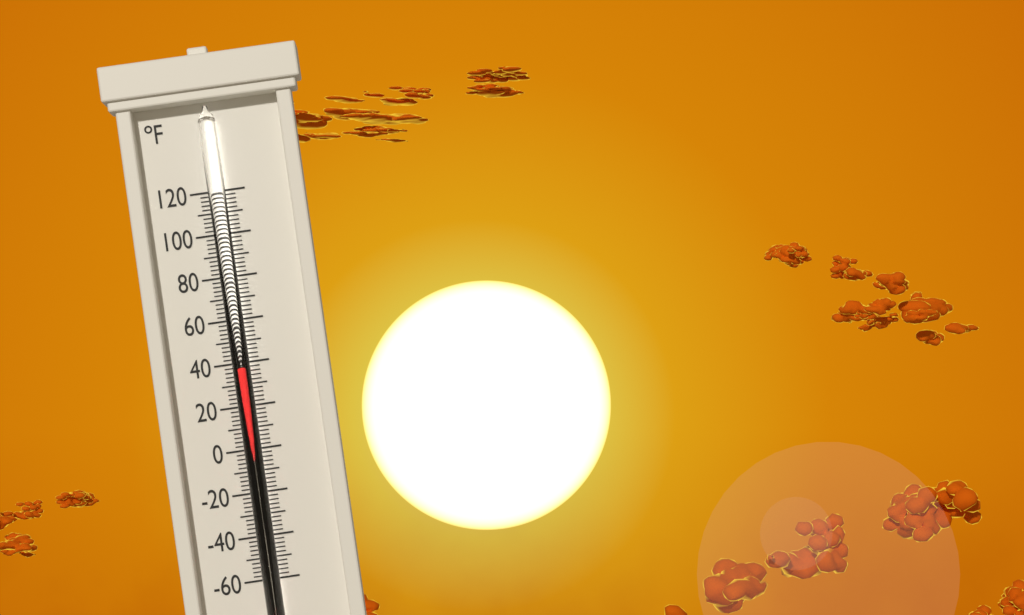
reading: 38 °F
